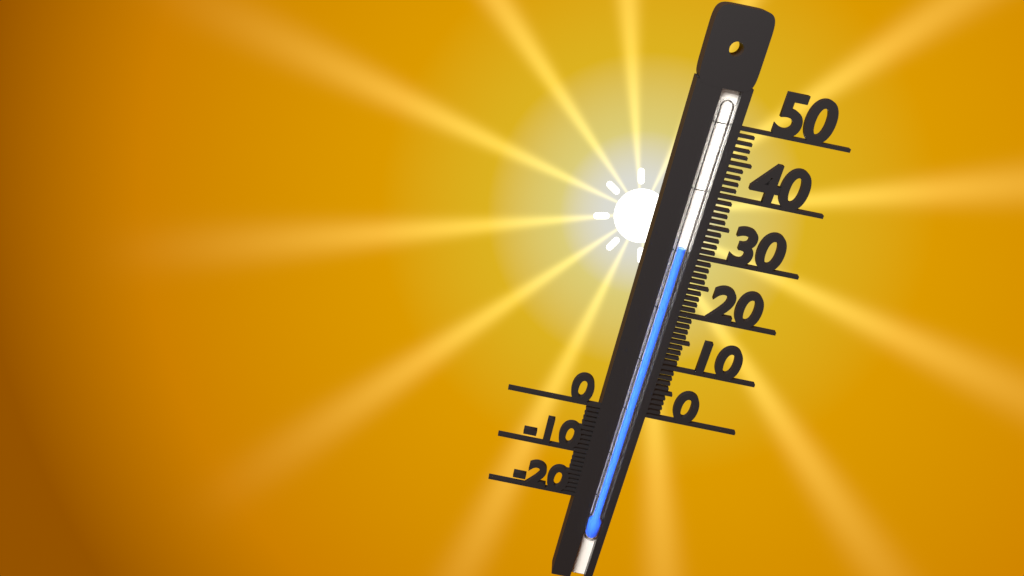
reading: 31 (no unit)
